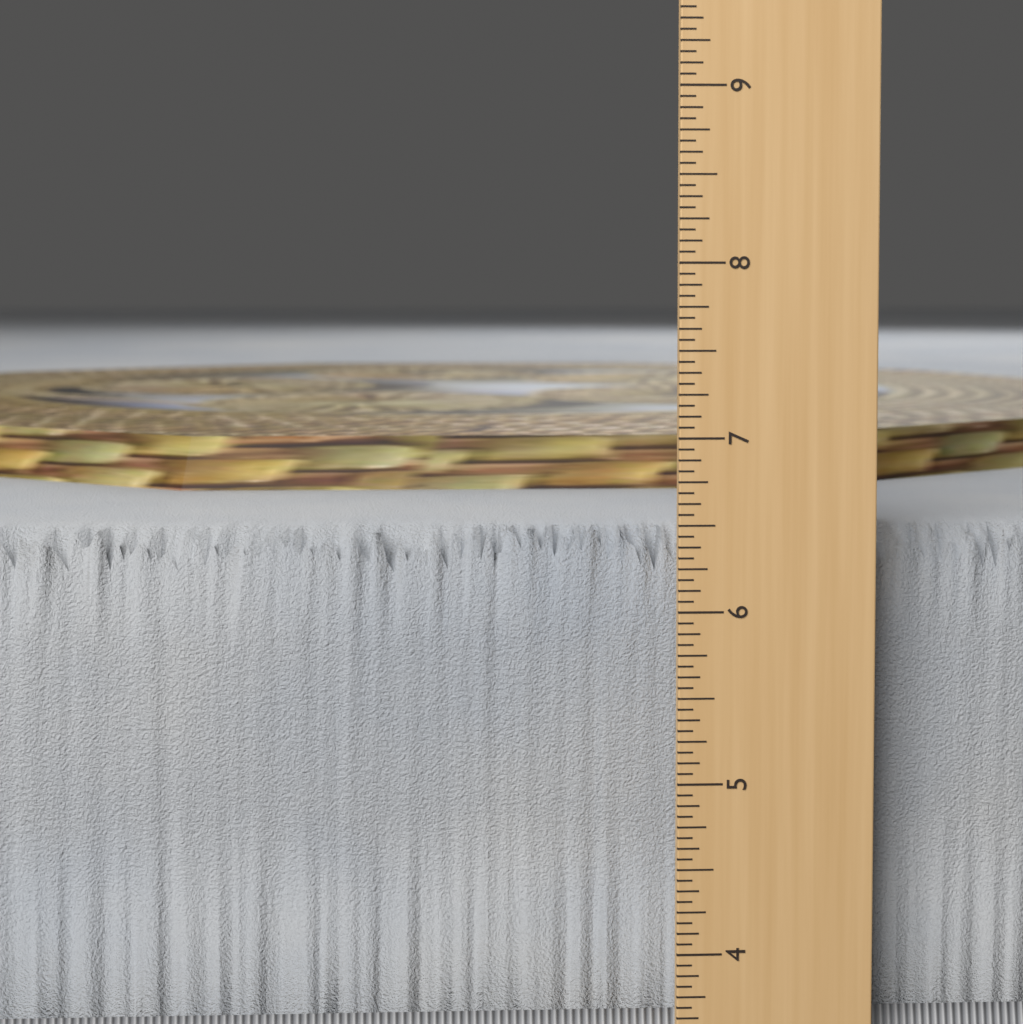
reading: 6.4375 in
